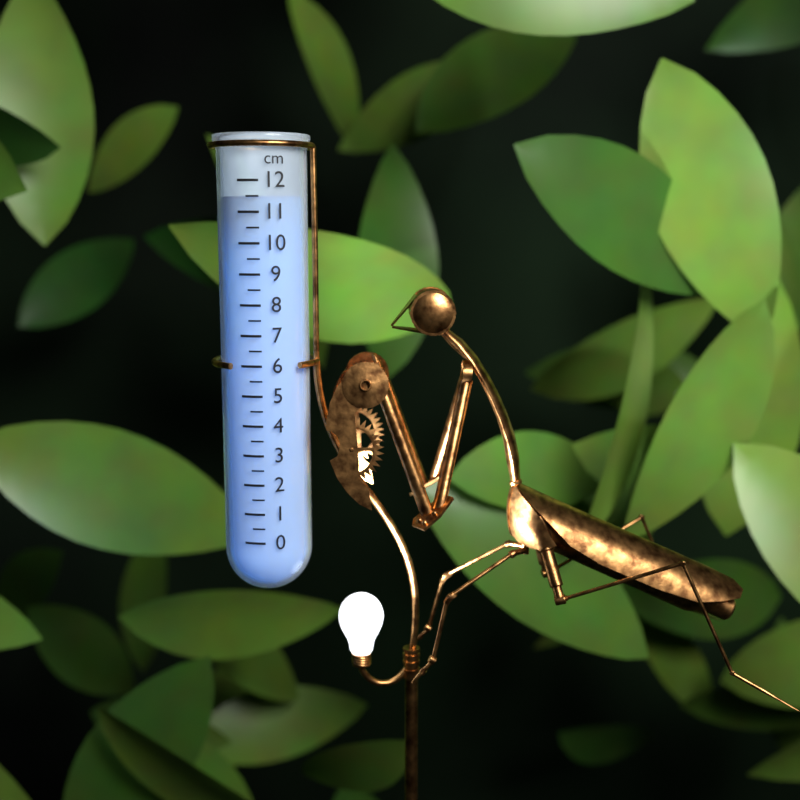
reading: 11.5 cm
